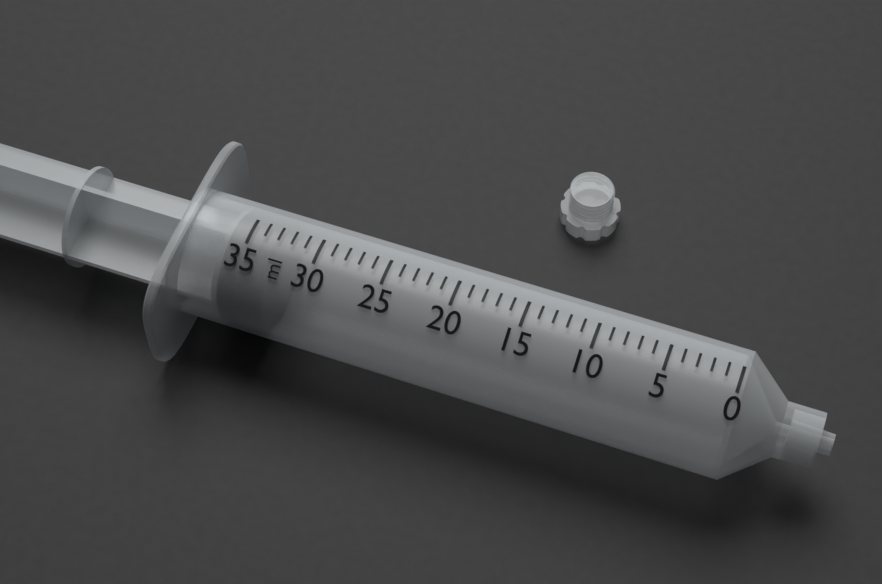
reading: 33 ml
